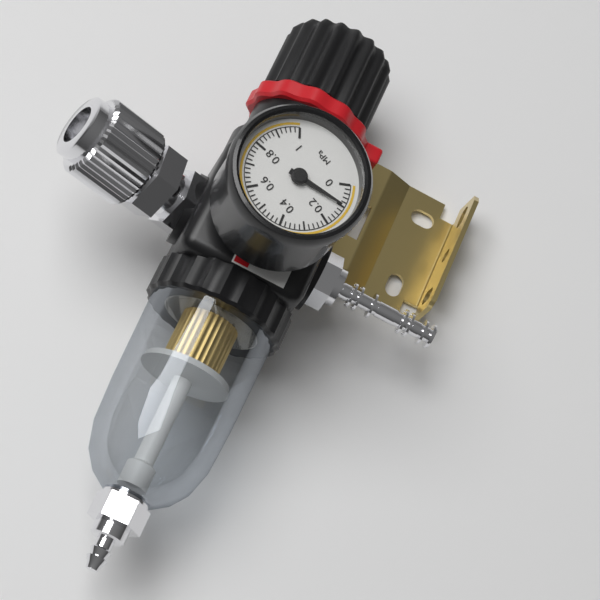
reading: 0.10 MPa
